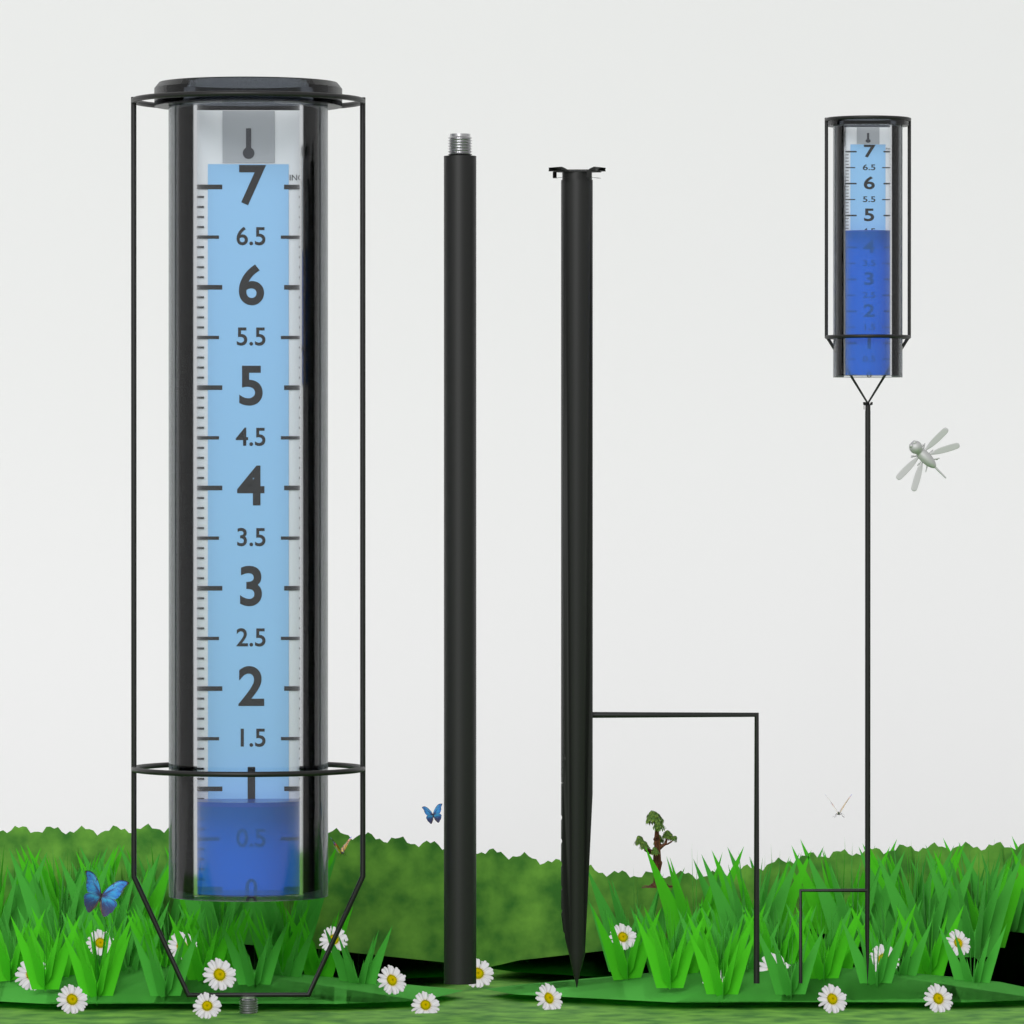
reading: 0.9 in
